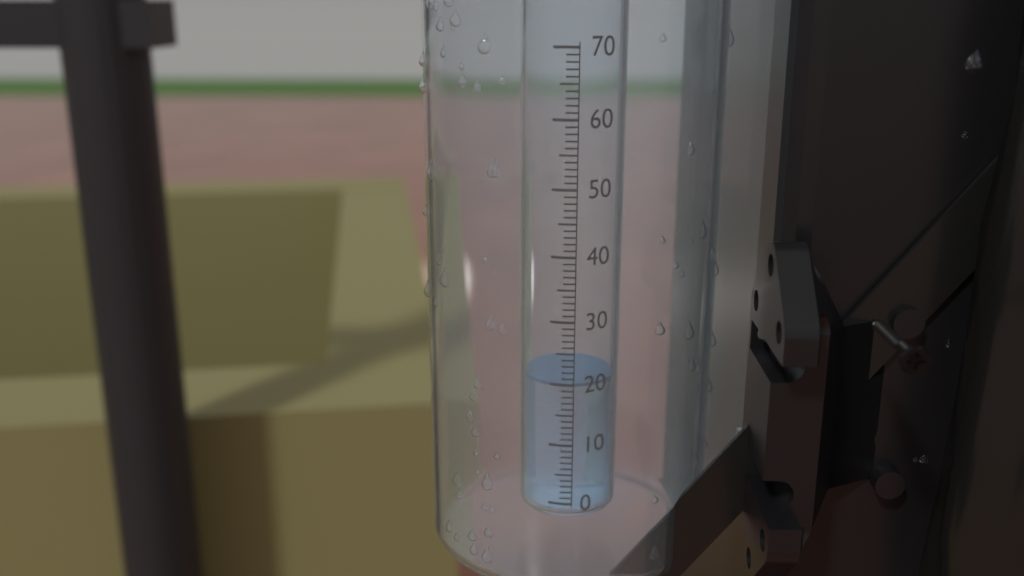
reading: 20 (no unit)
